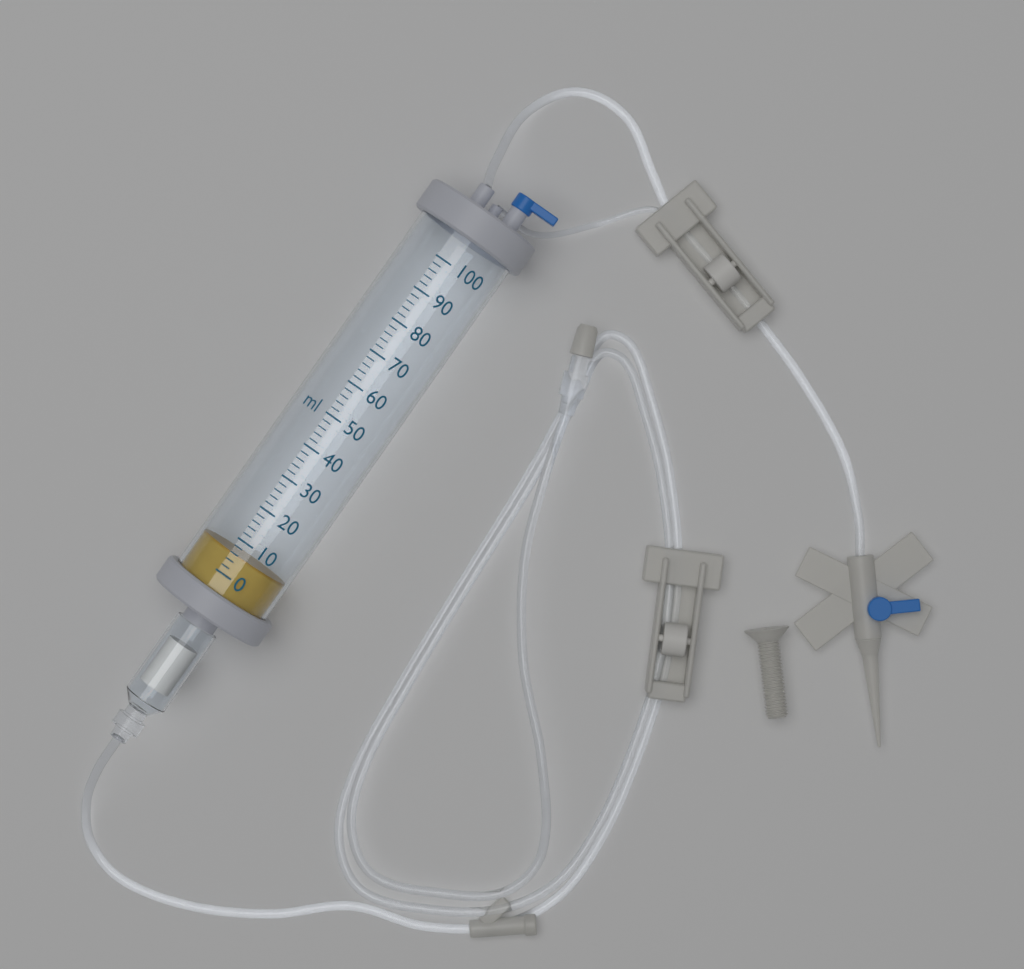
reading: 6 ml
